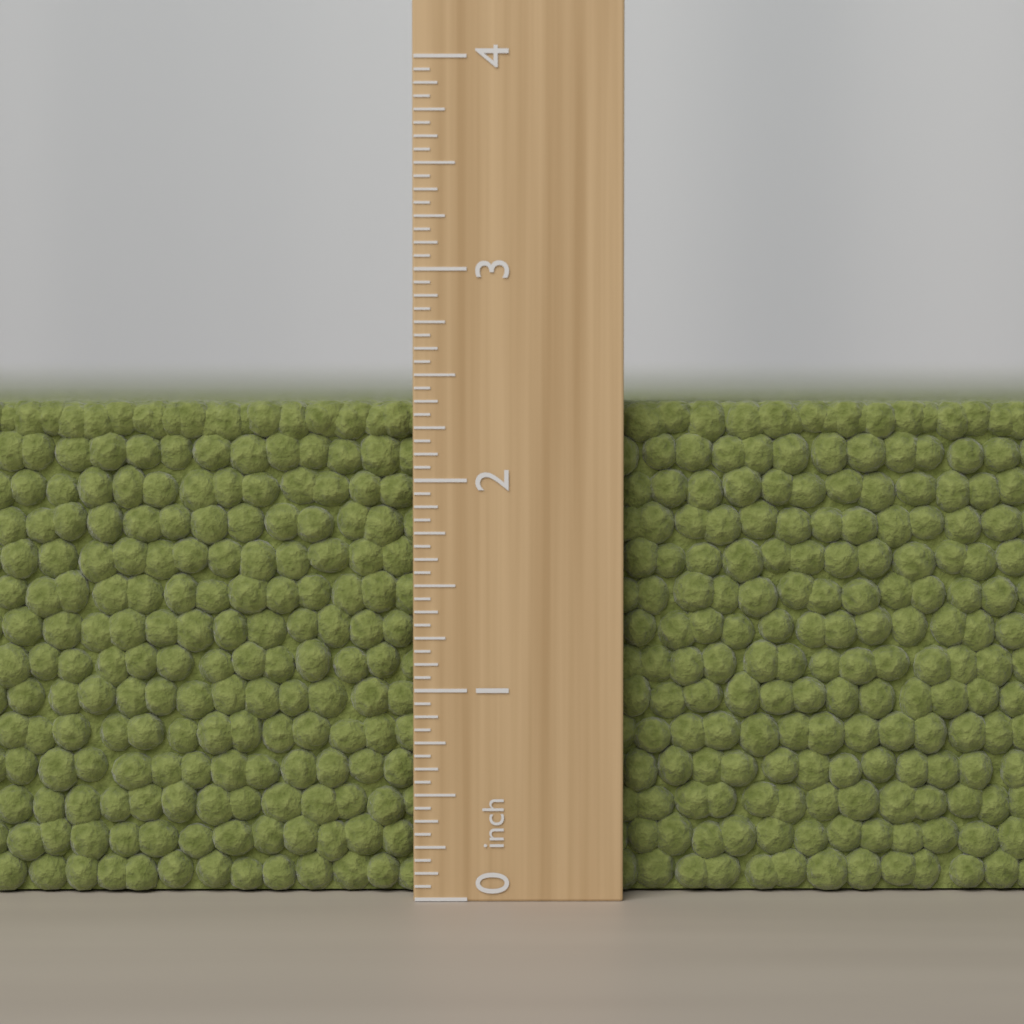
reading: 2.3750 inch
